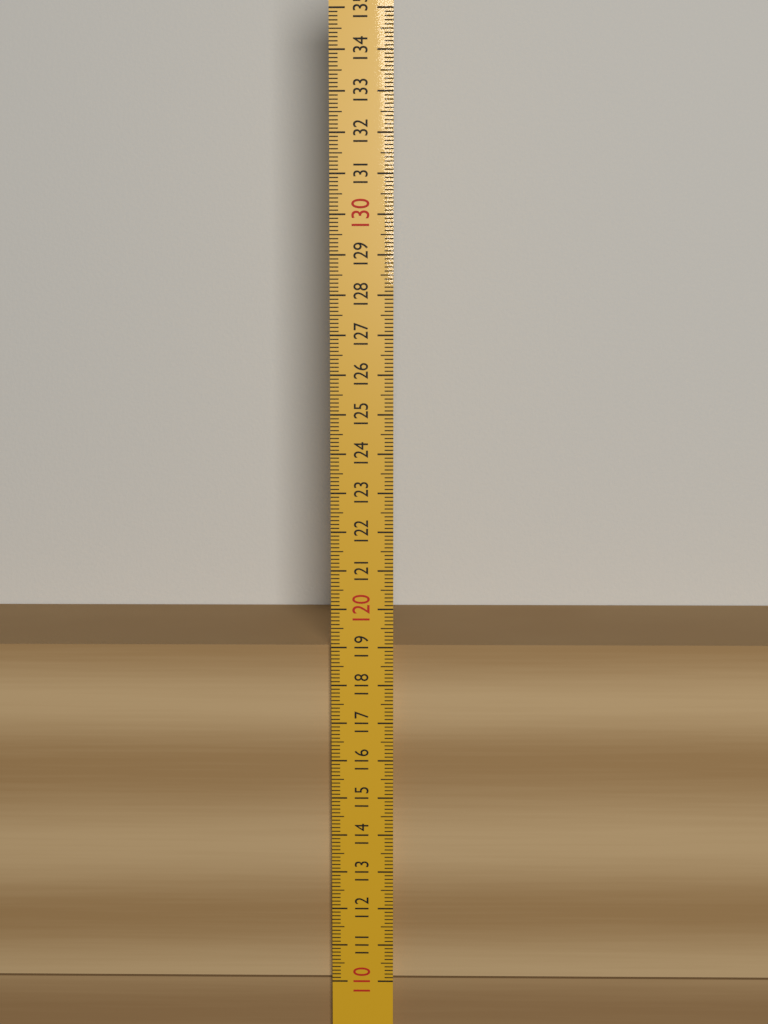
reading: 119.0 (no unit)
